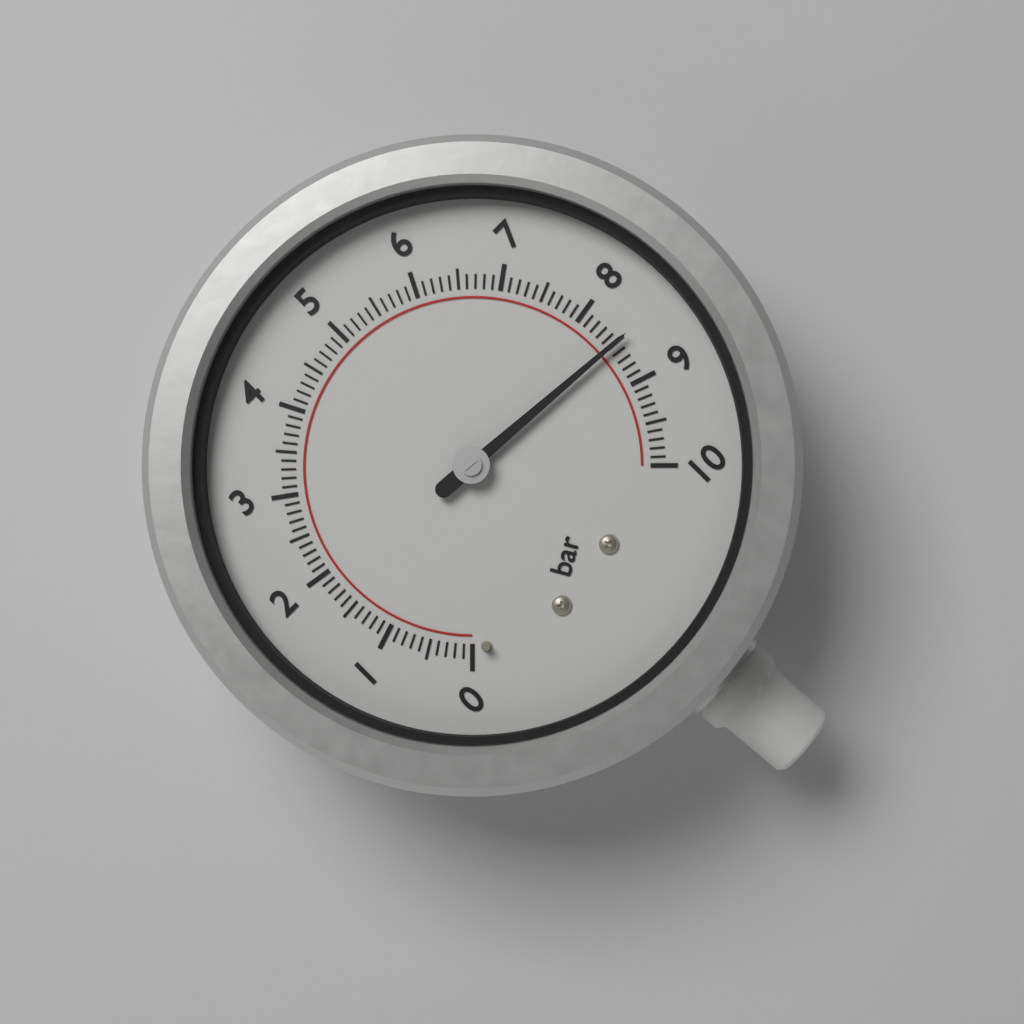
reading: 8.5 bar
